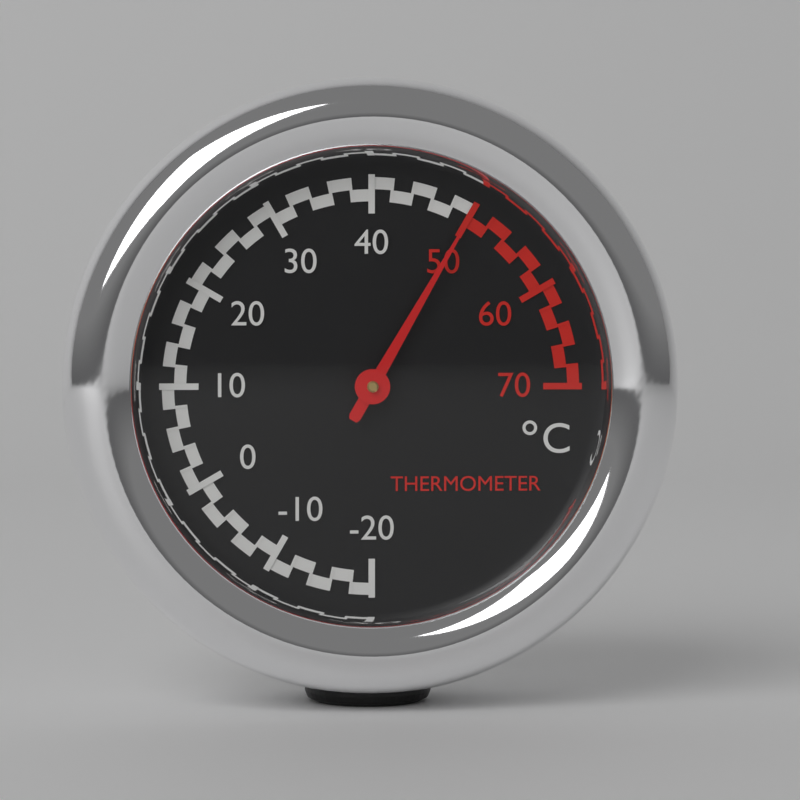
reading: 50 °C
